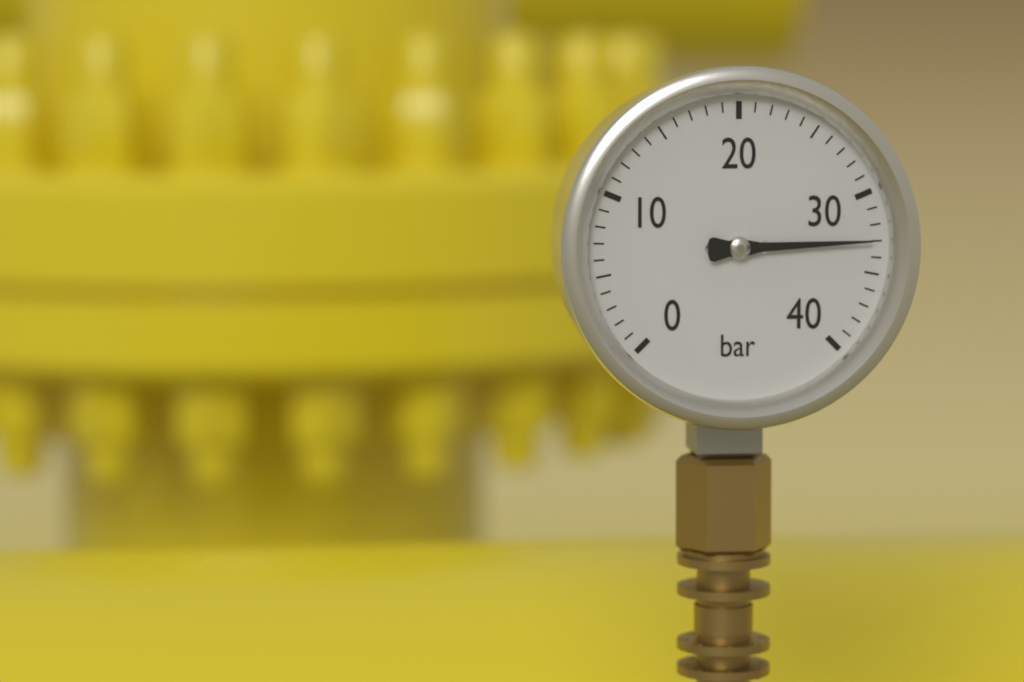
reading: 33 bar
